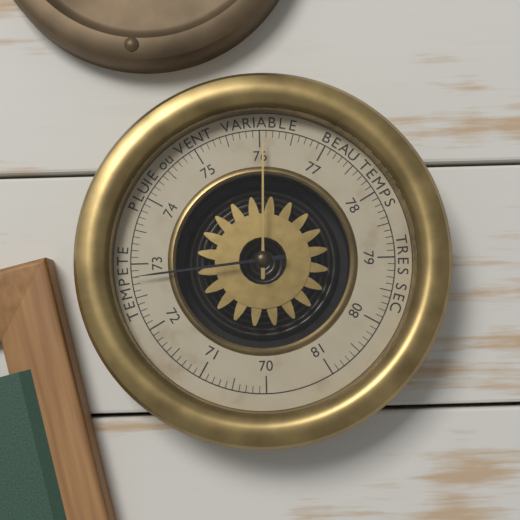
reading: 72.8 (no unit)
